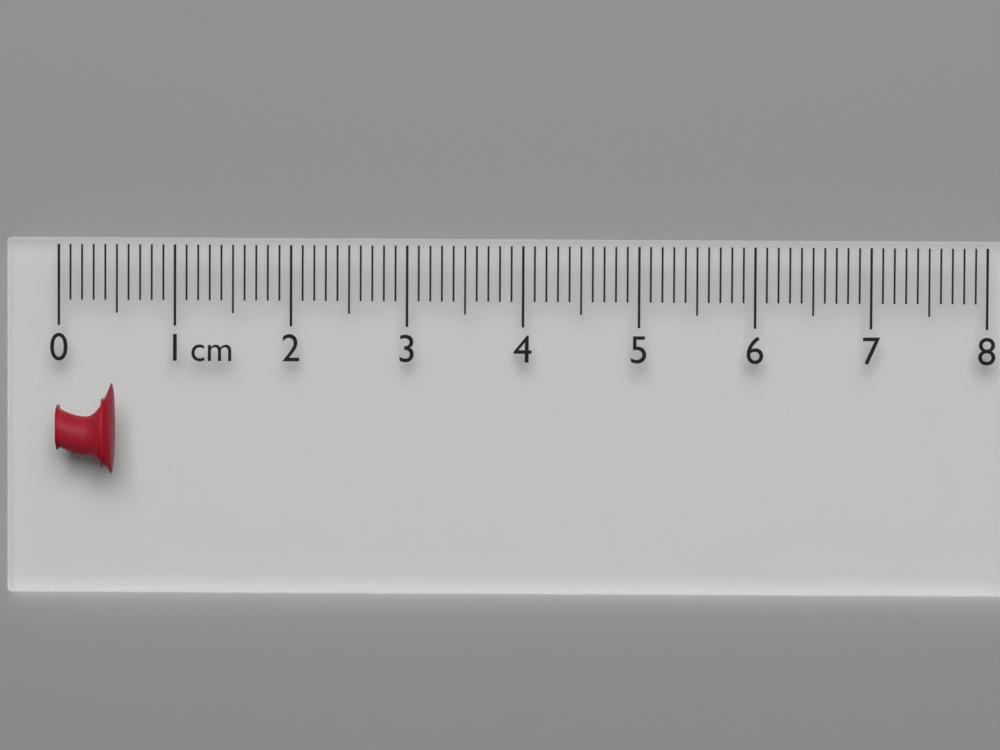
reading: 0.5 cm
